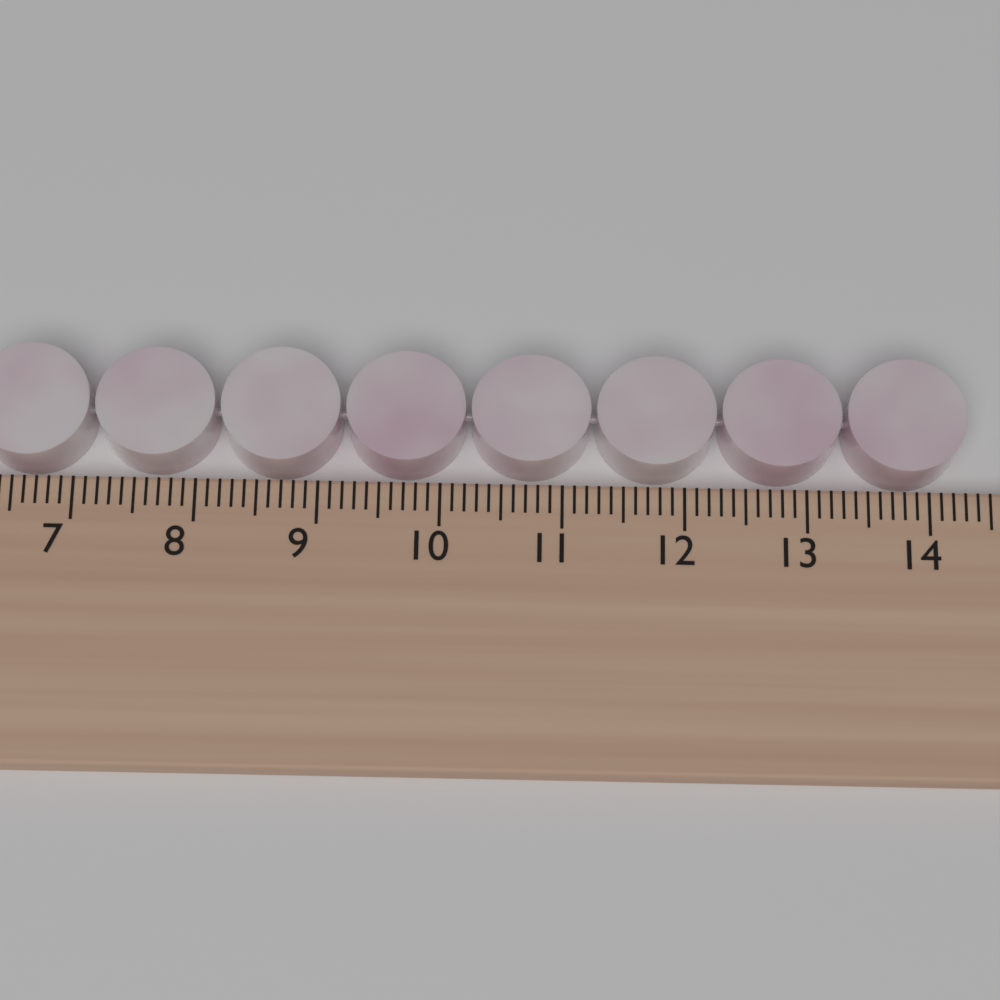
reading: 14.3 cm
